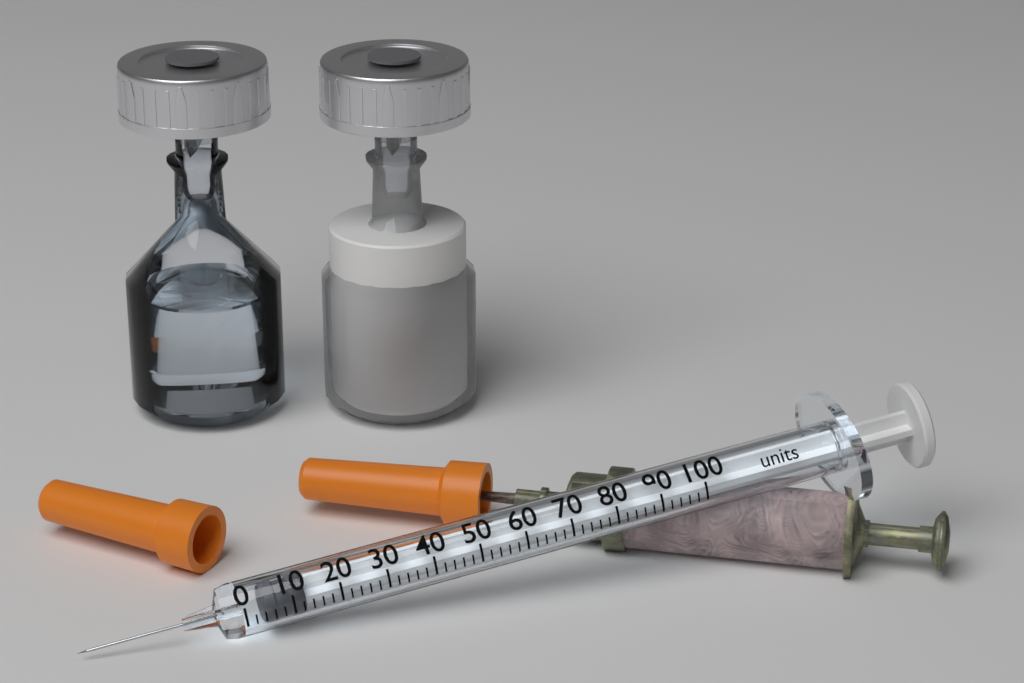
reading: 4 units
